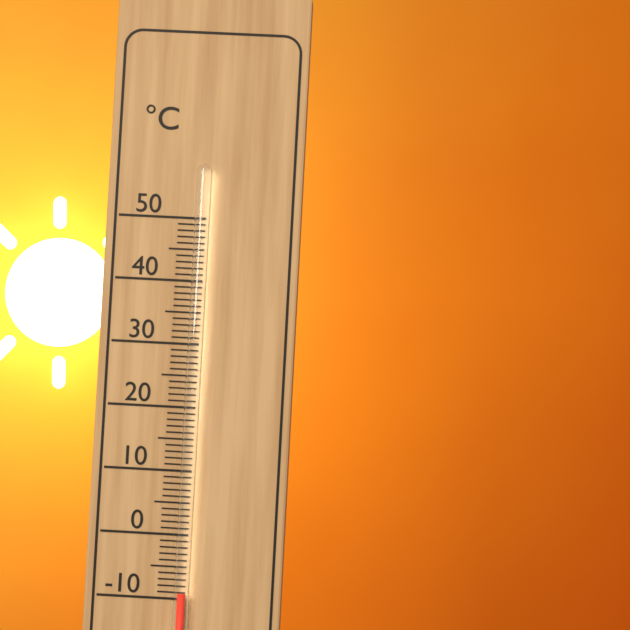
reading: -9 °C
